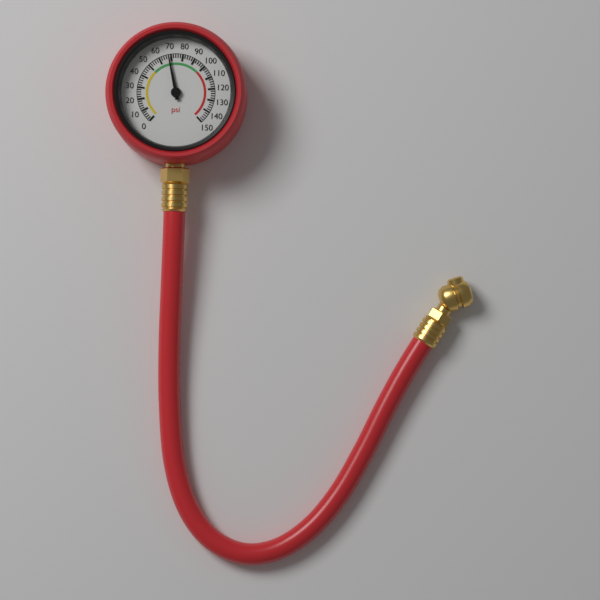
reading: 68 psi
